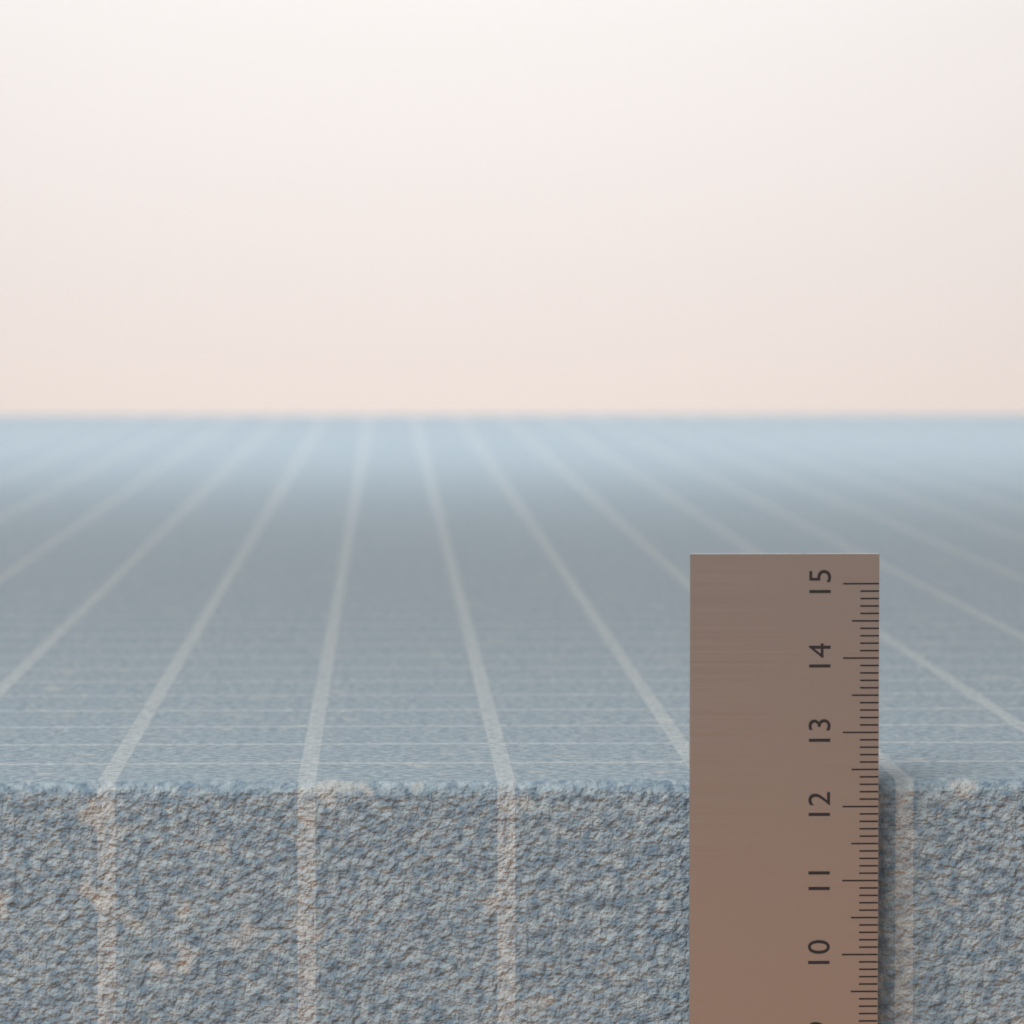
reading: 12.3 (no unit)
